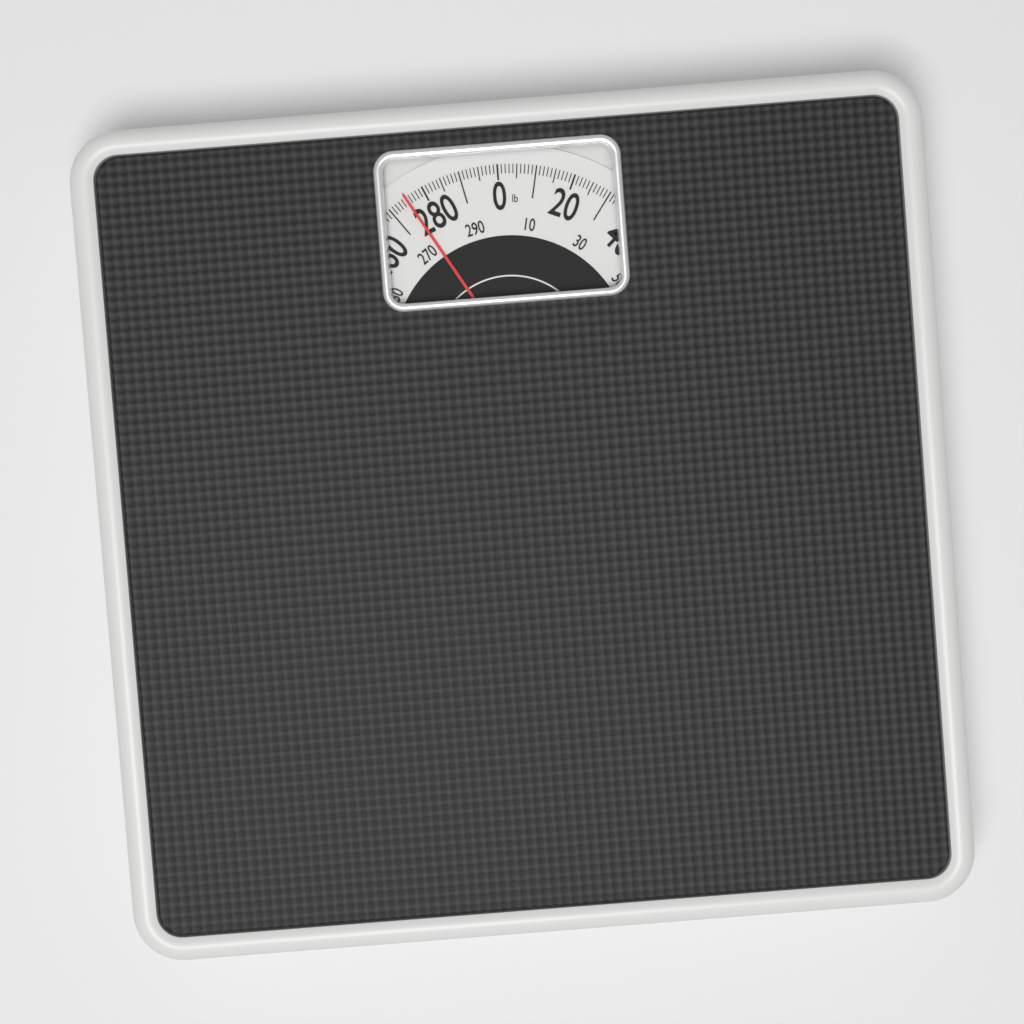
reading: 275 lb
